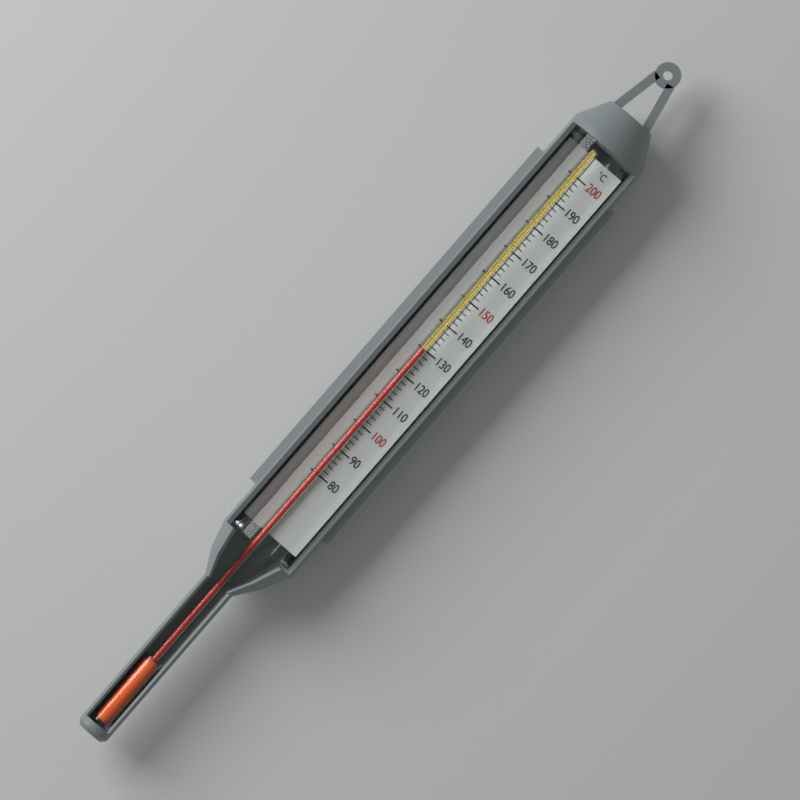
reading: 130 °C
